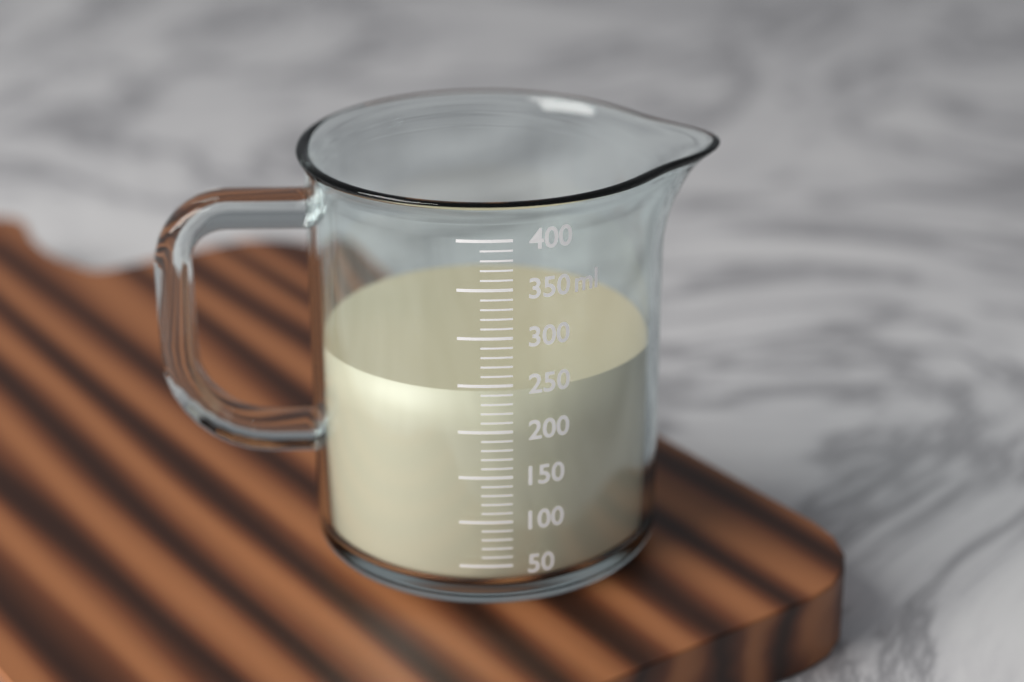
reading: 240 ml
